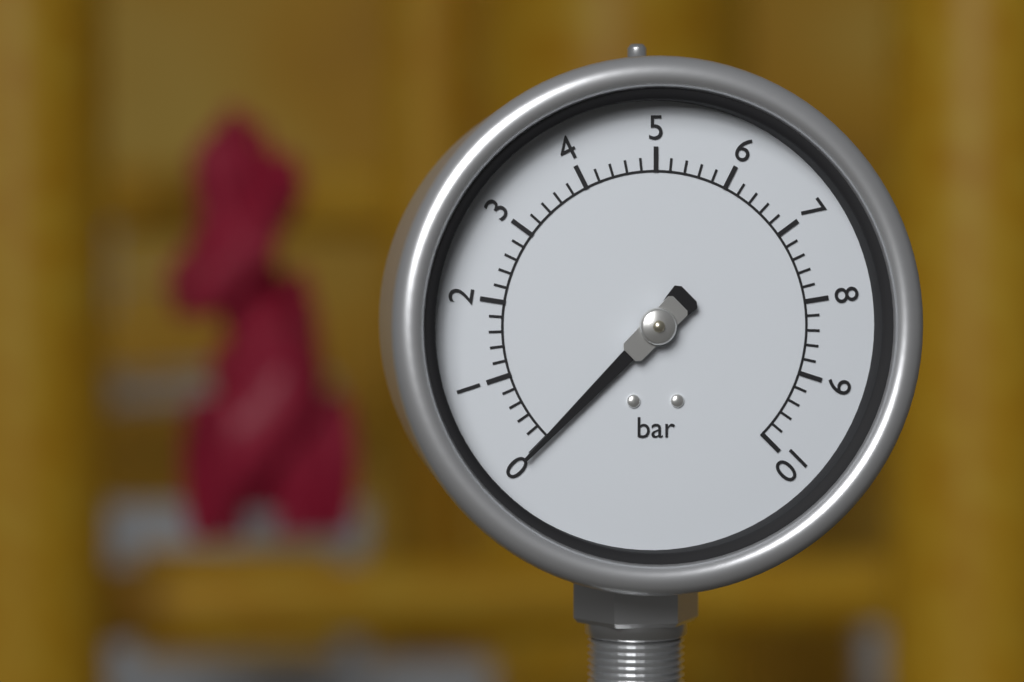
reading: 0.0 bar
